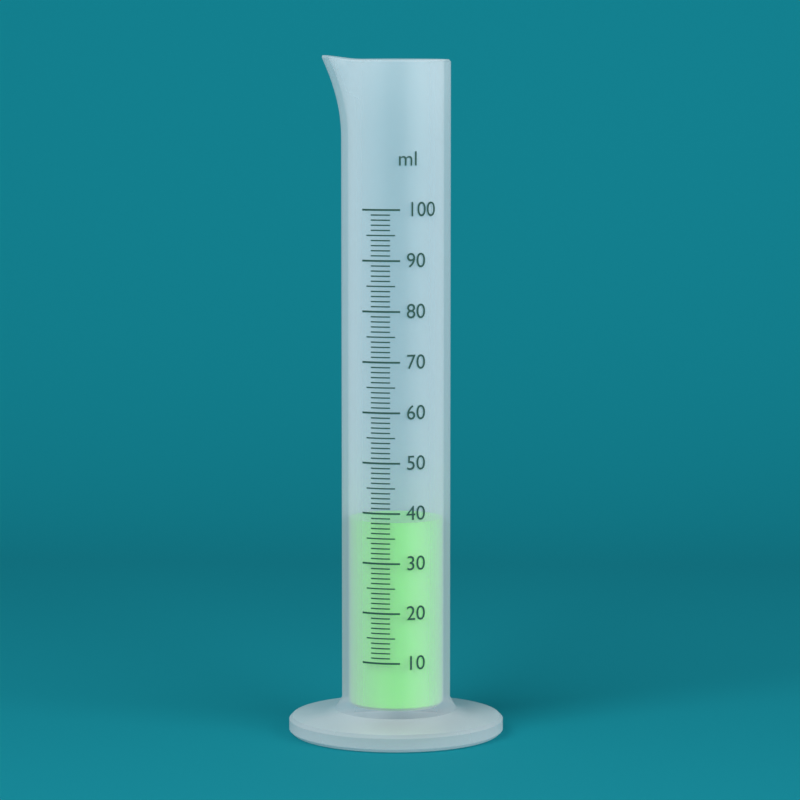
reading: 38 ml
